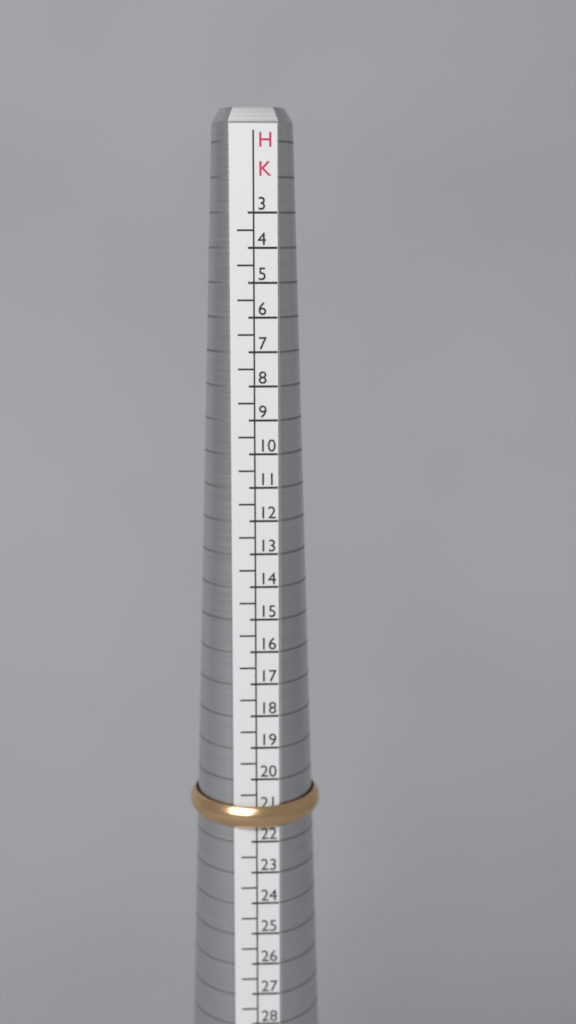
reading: 21.5 HK
